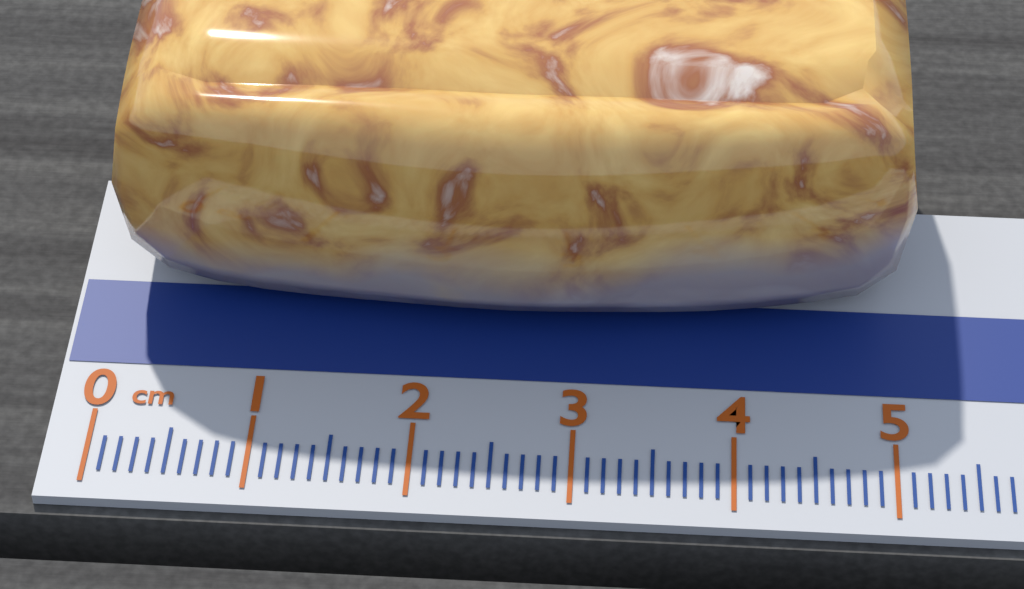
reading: 5.1 cm
